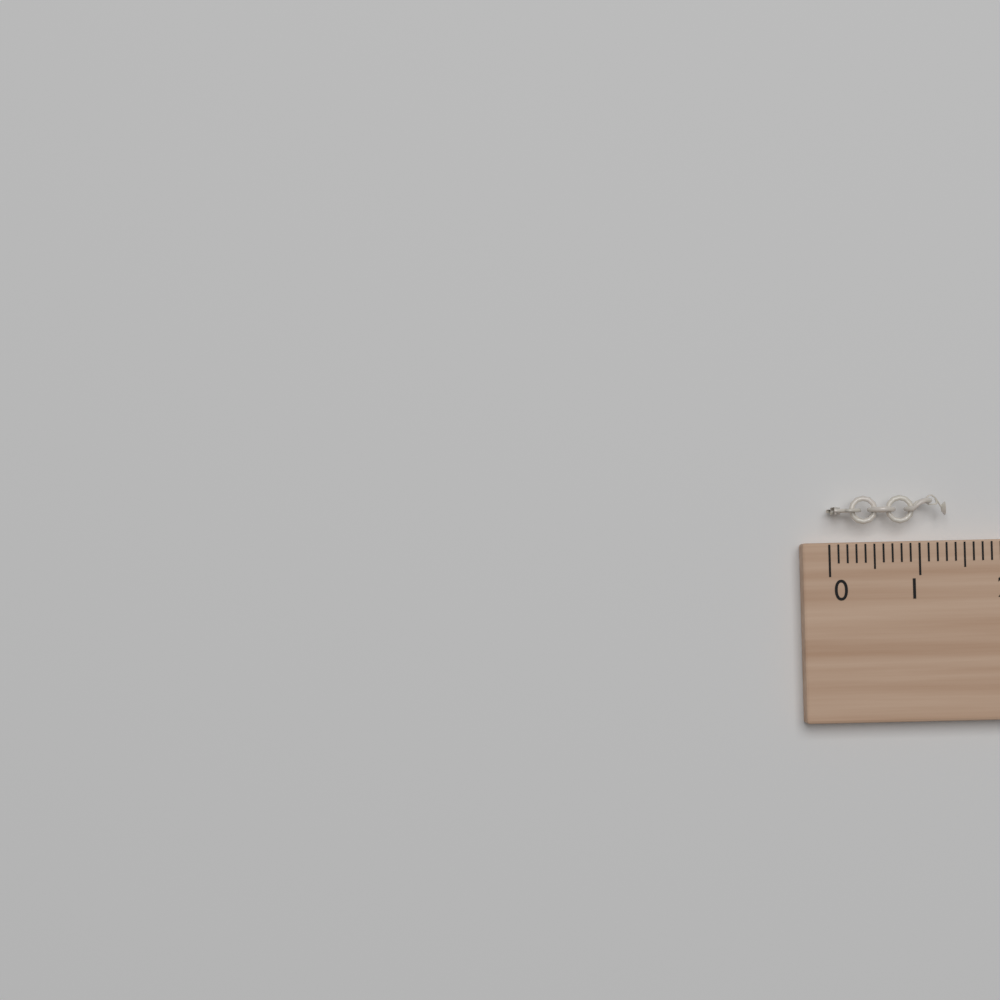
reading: 1.3 cm
